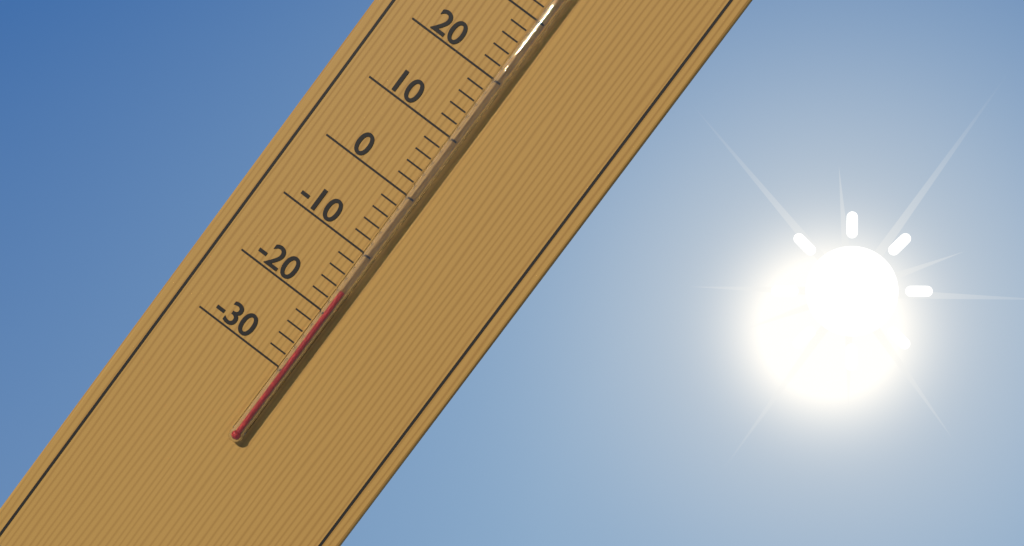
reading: -16 °C
